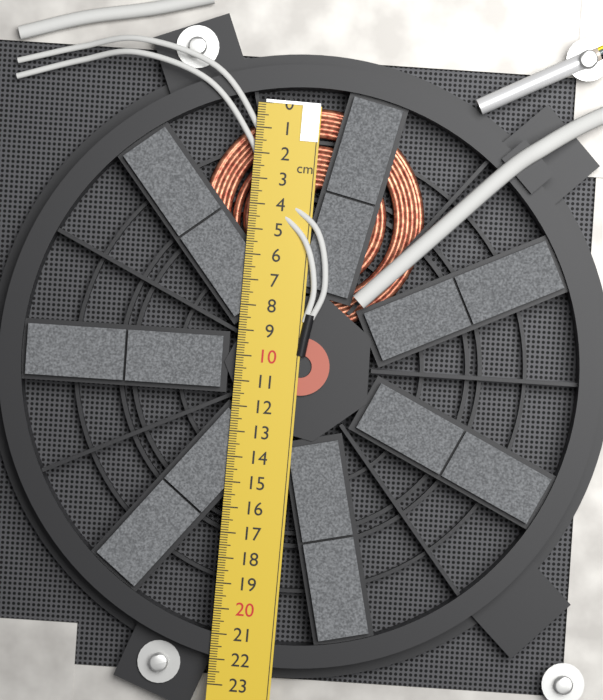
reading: 8.8 cm
